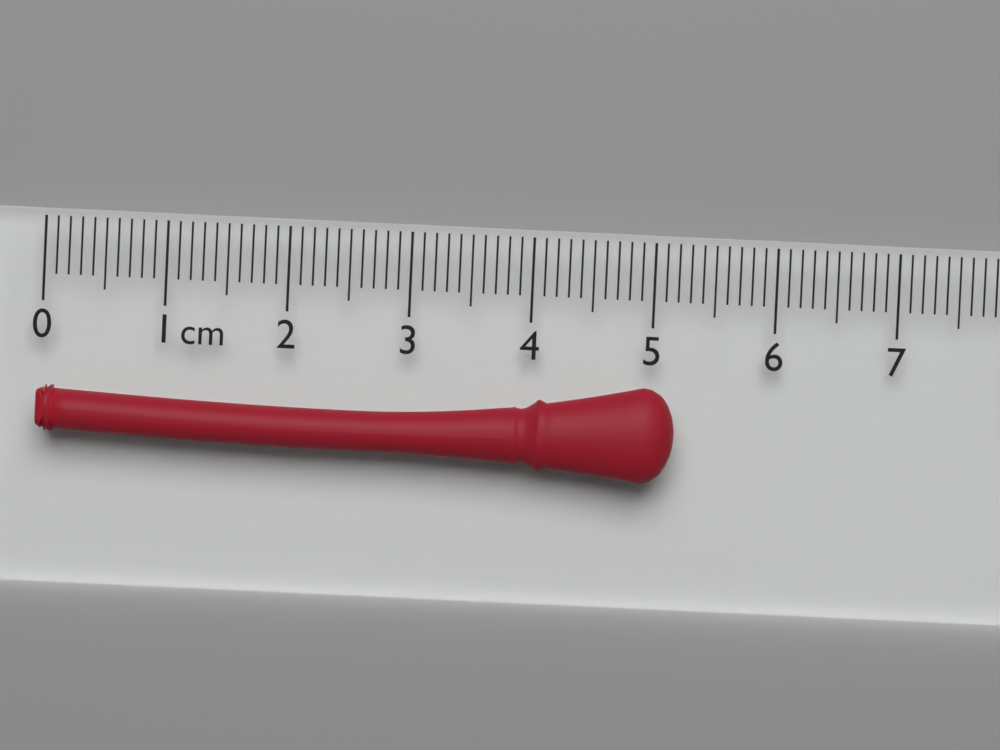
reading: 5.2 cm
